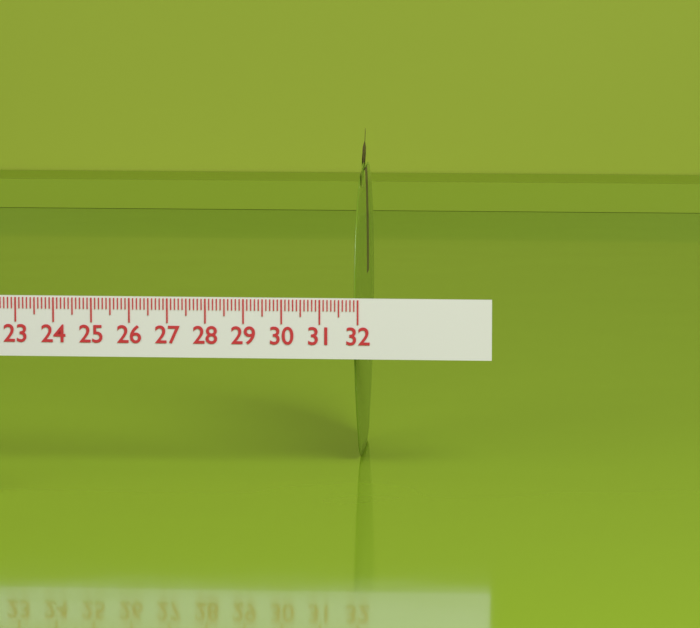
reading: 31.8 (no unit)
